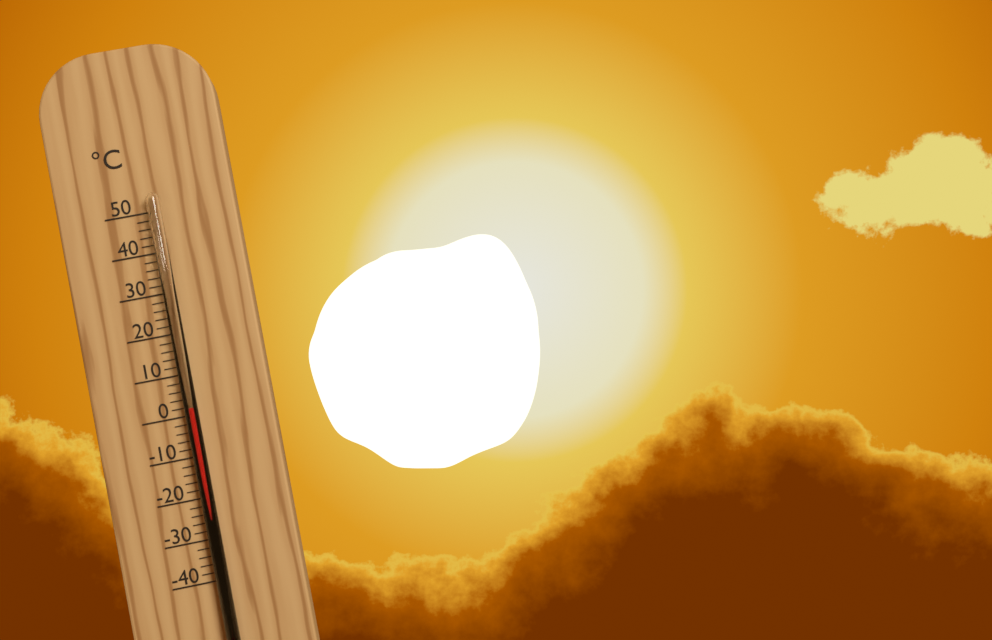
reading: 2 °C
